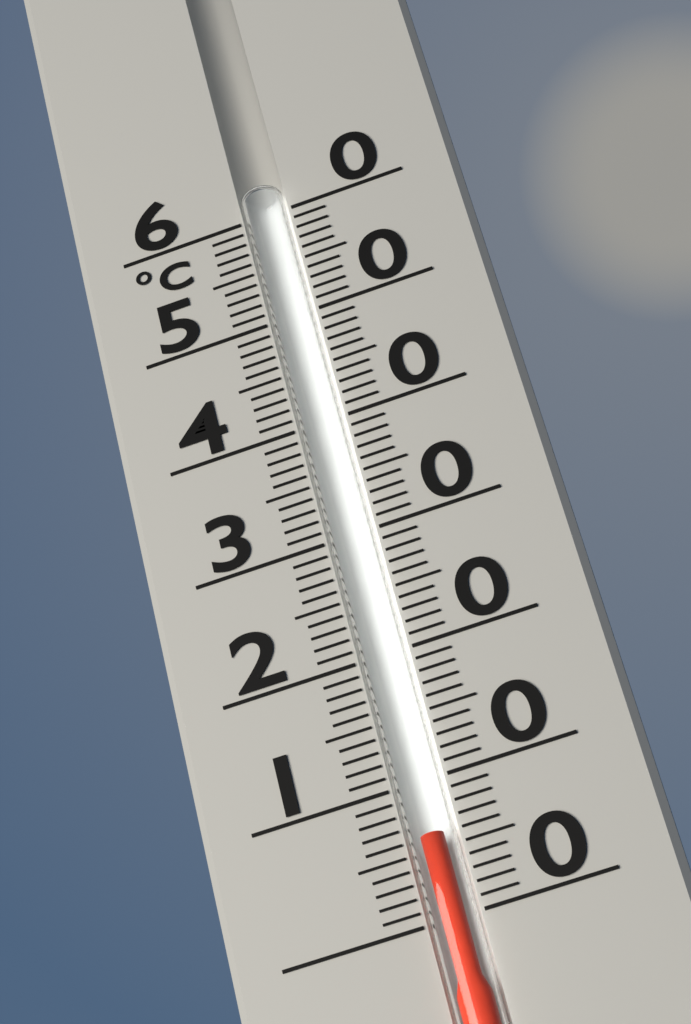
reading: 6 °C
